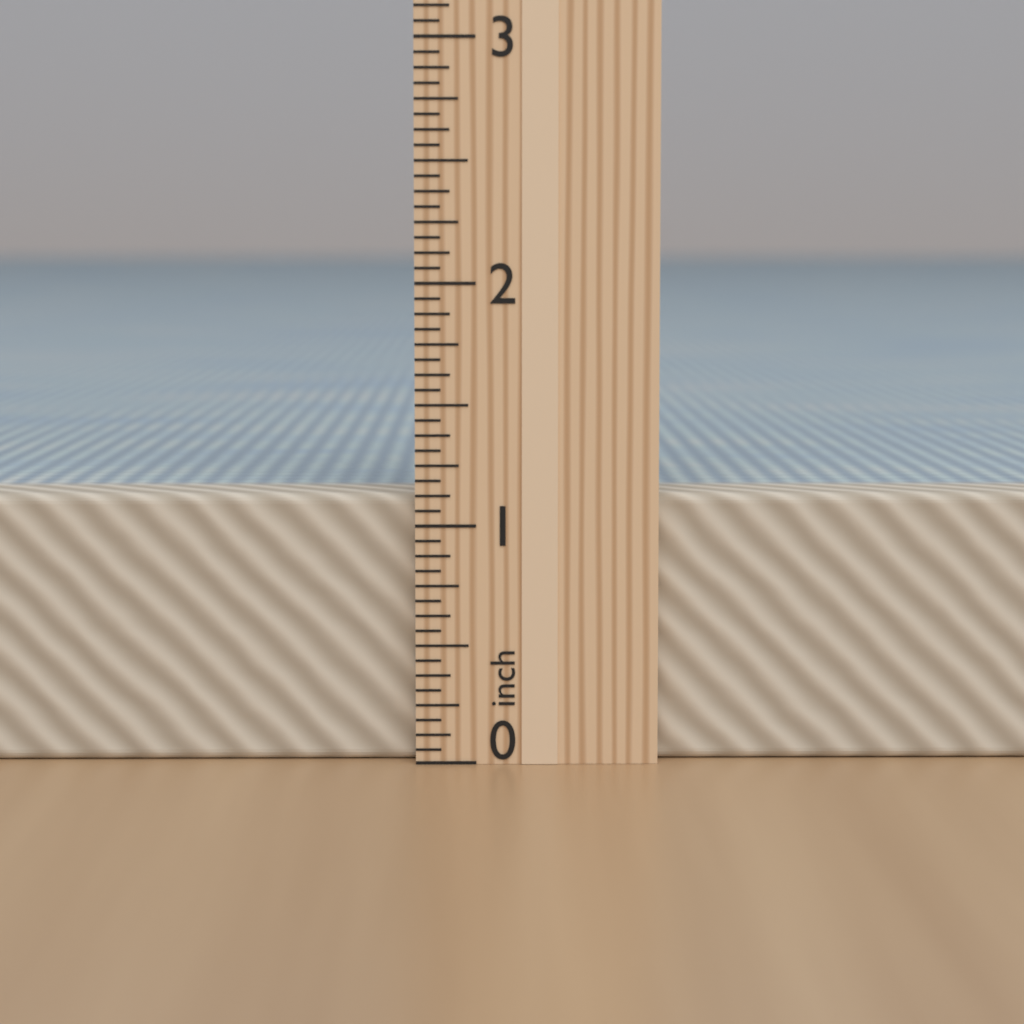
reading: 1.1250 in
